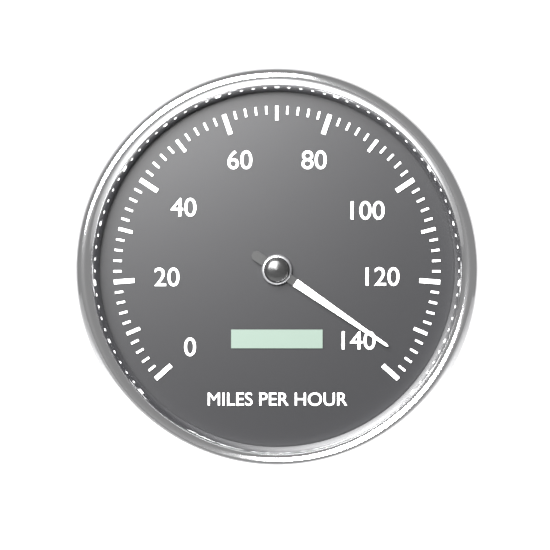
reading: 136 mph
